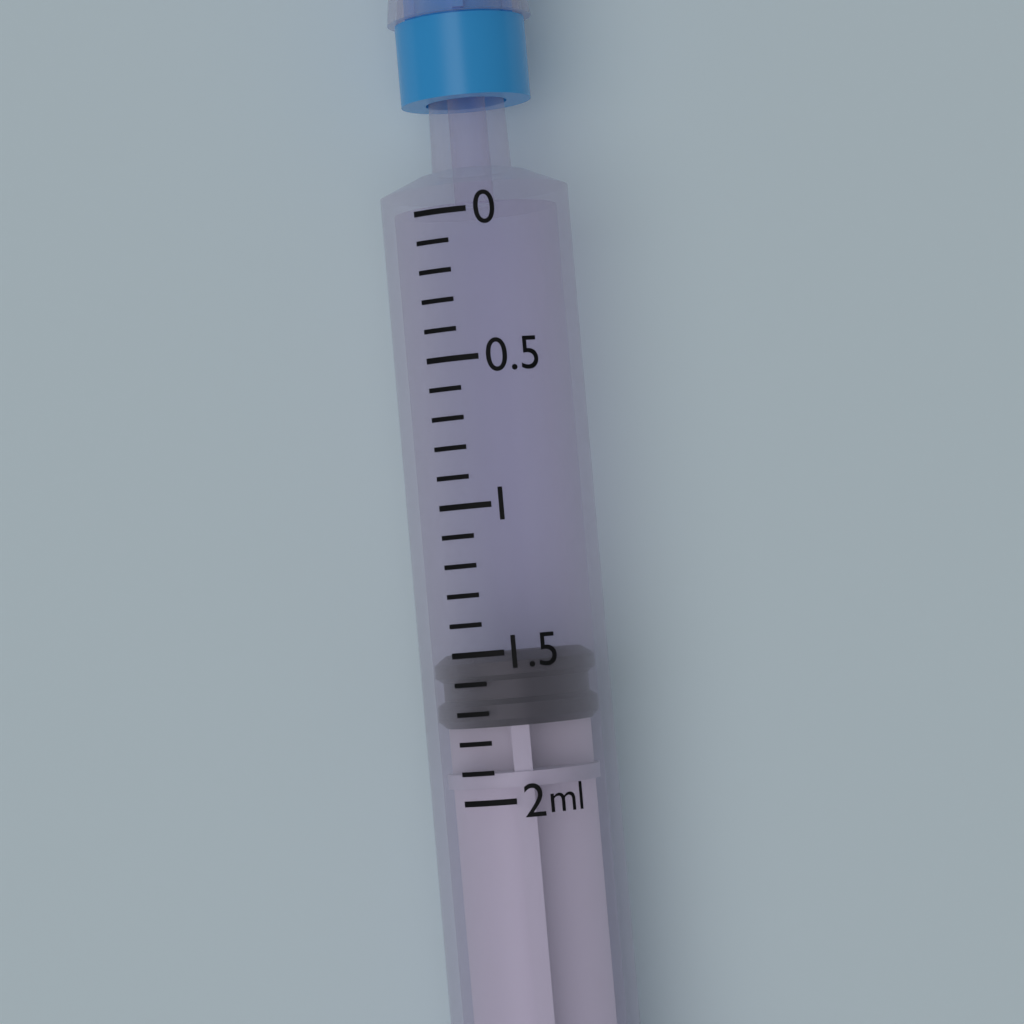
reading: 1.5 ml
